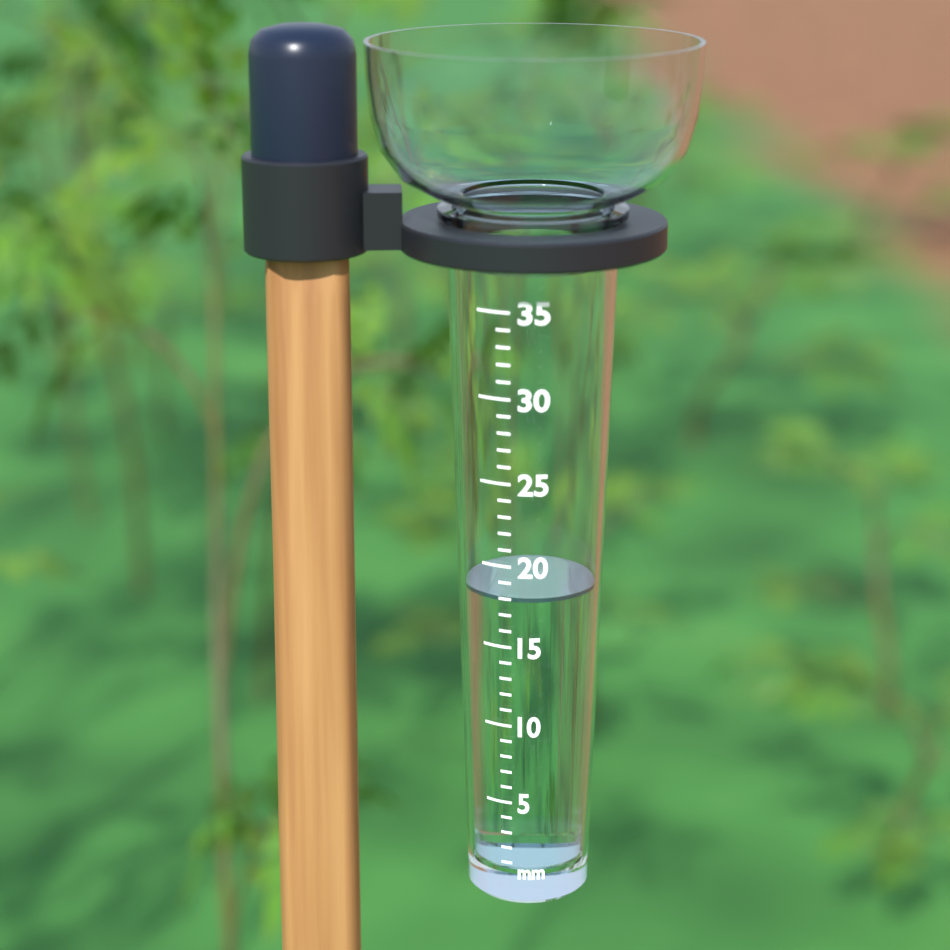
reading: 18 mm
